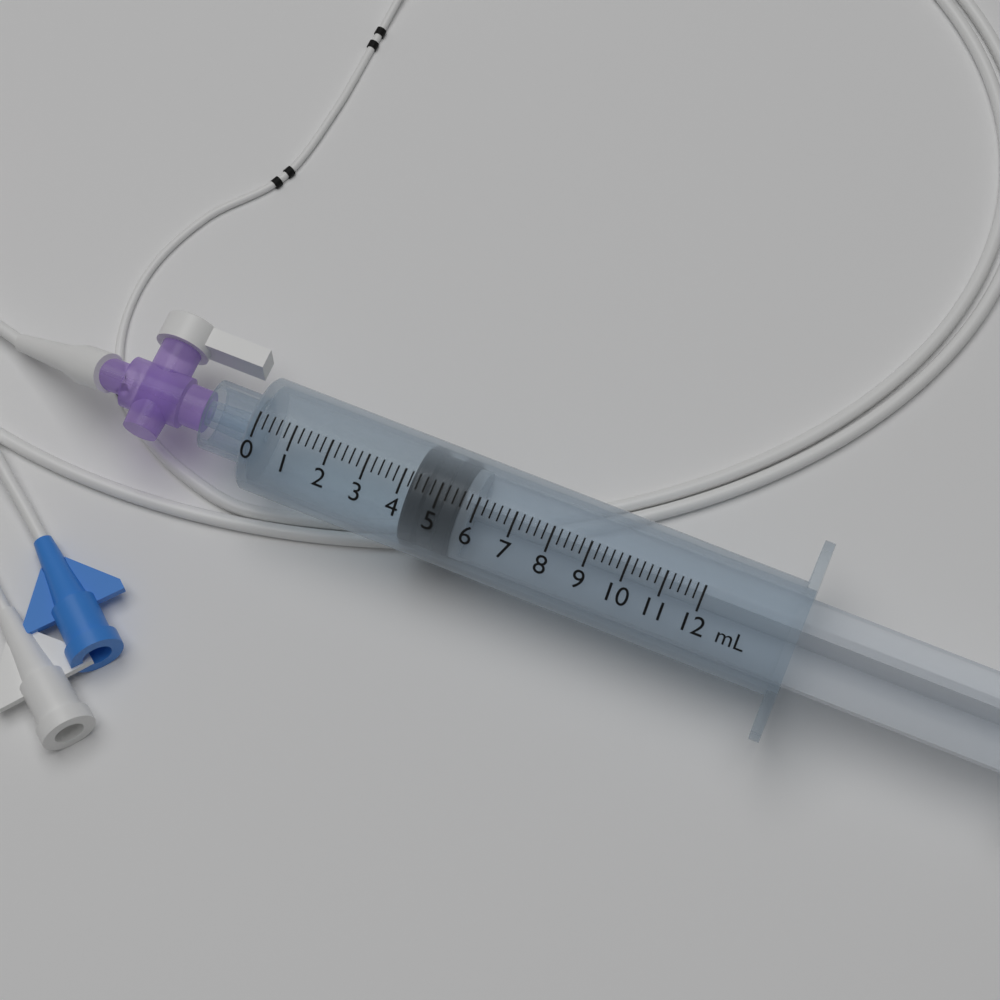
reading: 4.2 mL
